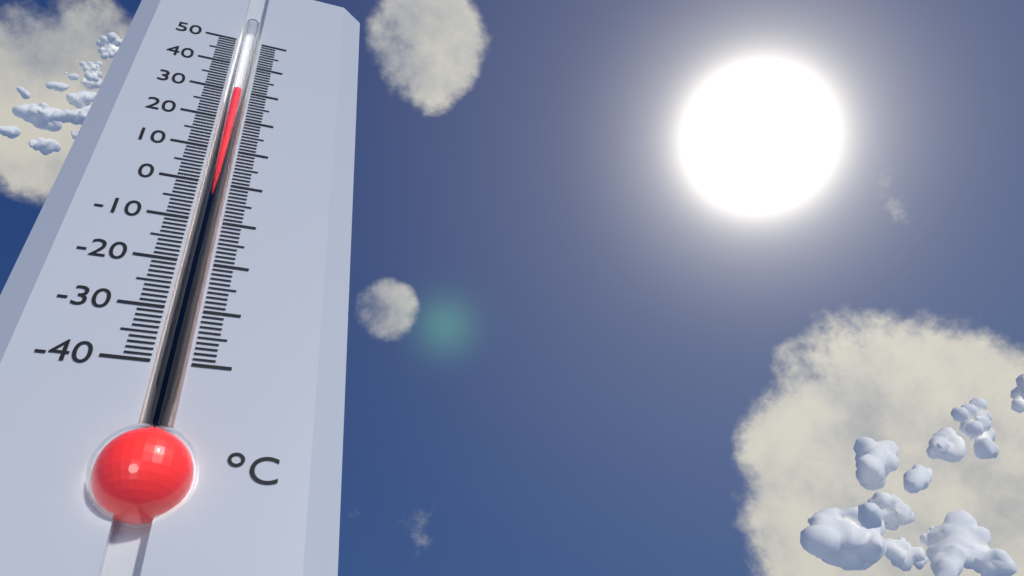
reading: 30 °C
